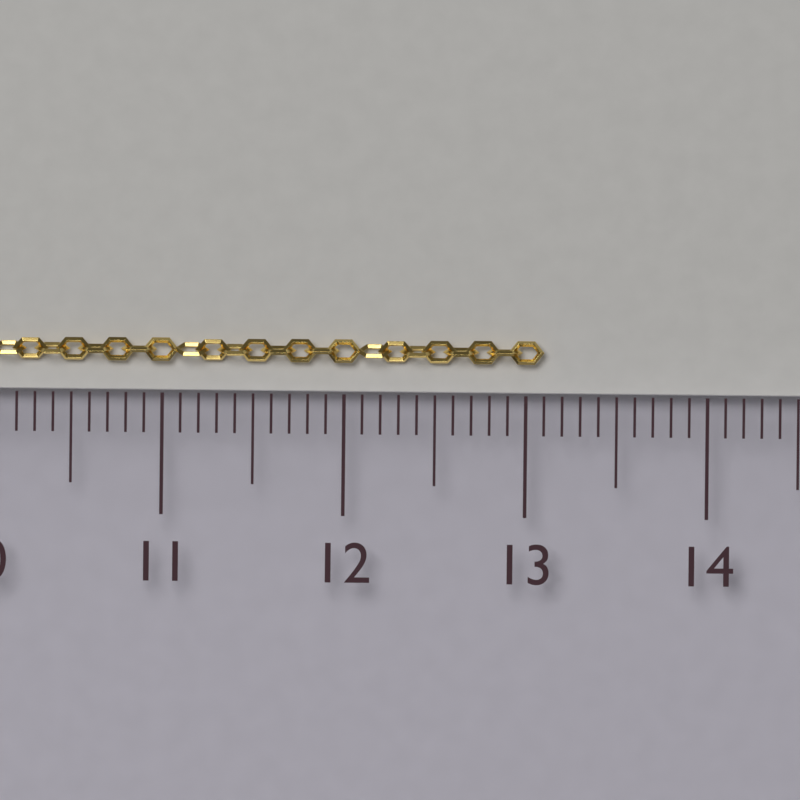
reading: 13.1 cm
